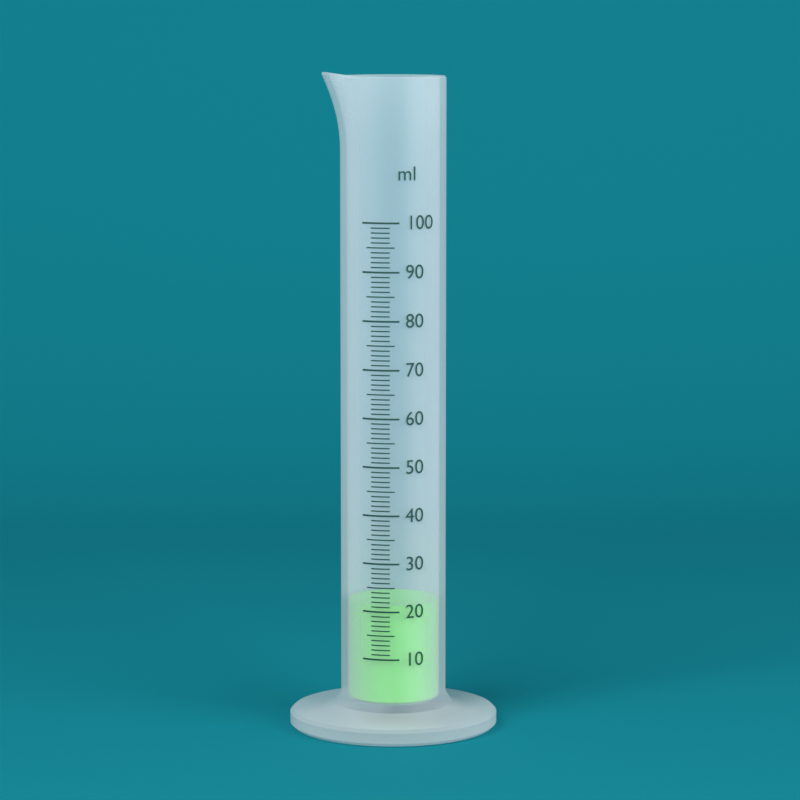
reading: 21 ml
